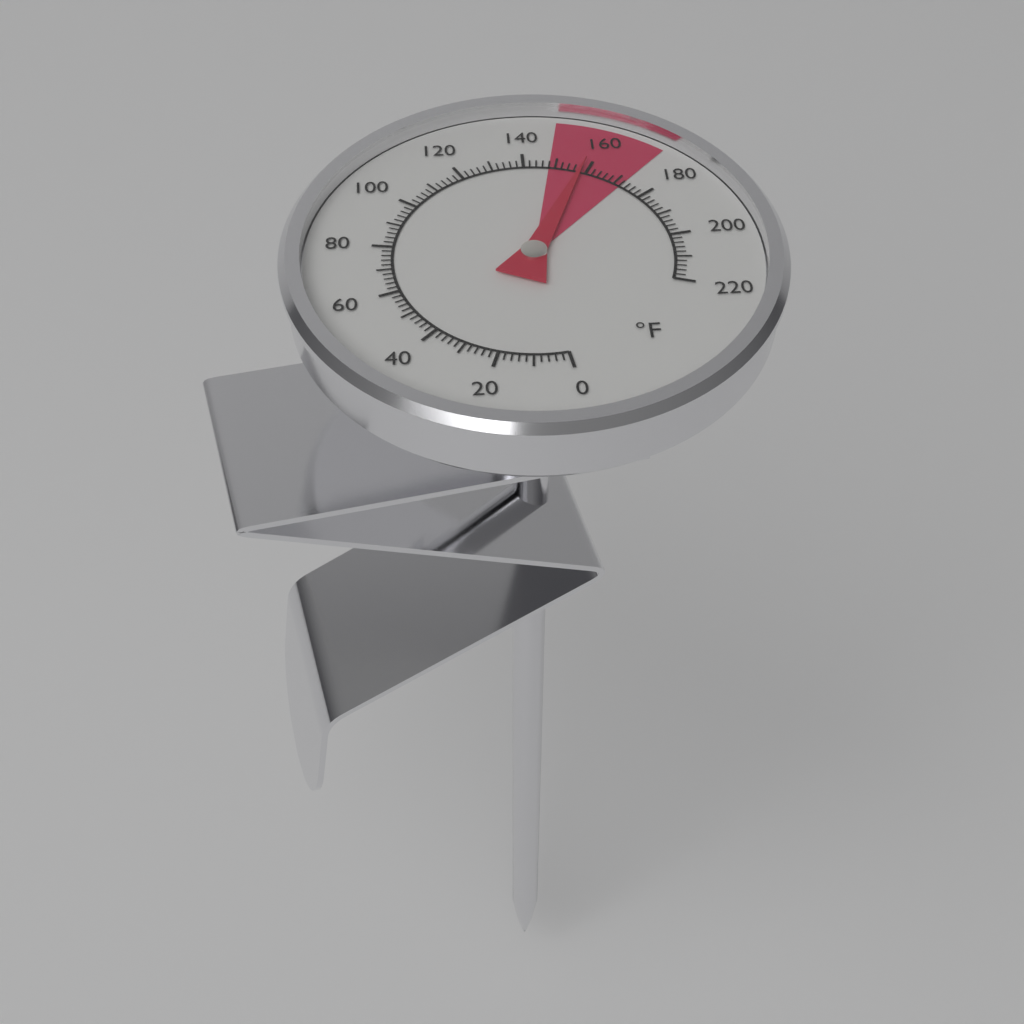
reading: 158 °F
